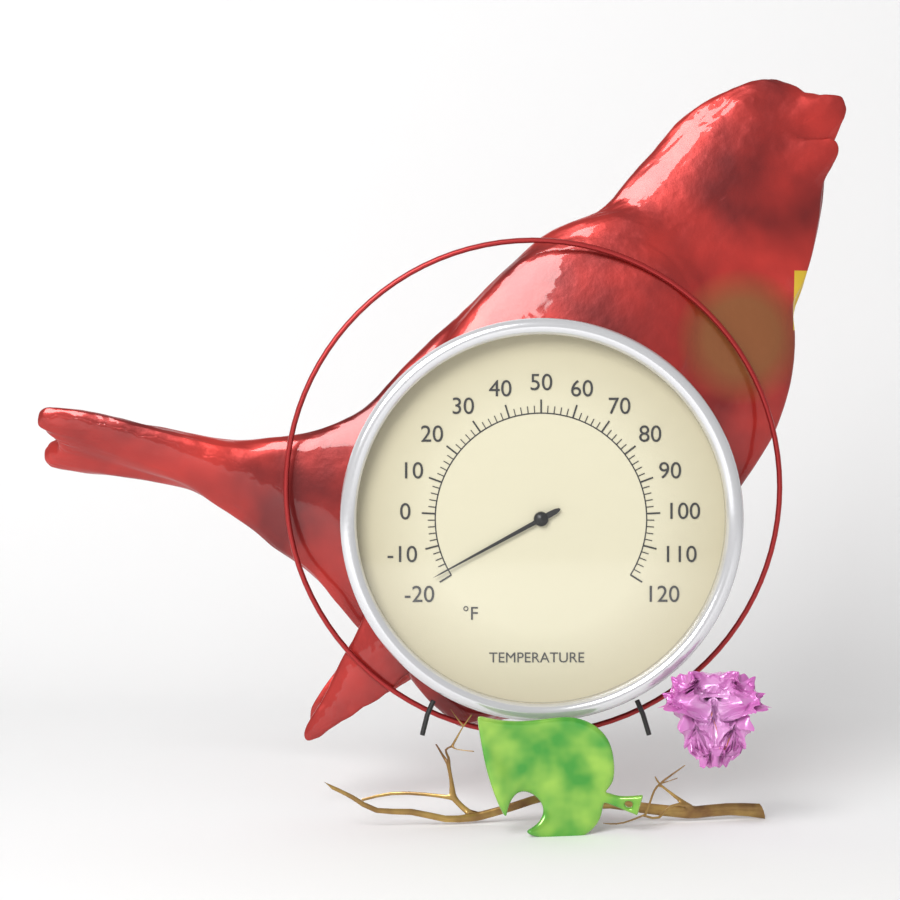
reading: -18 °F
